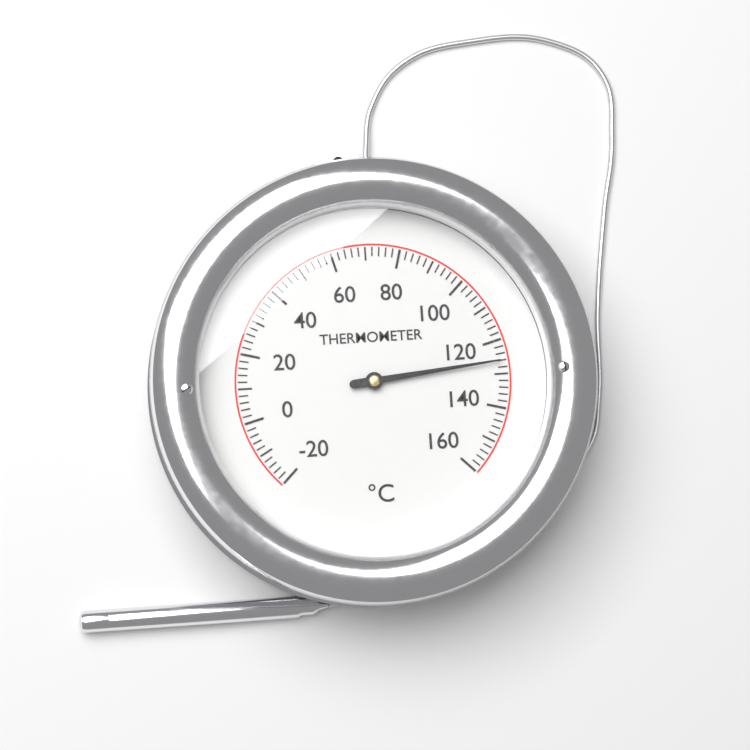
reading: 126 °C
